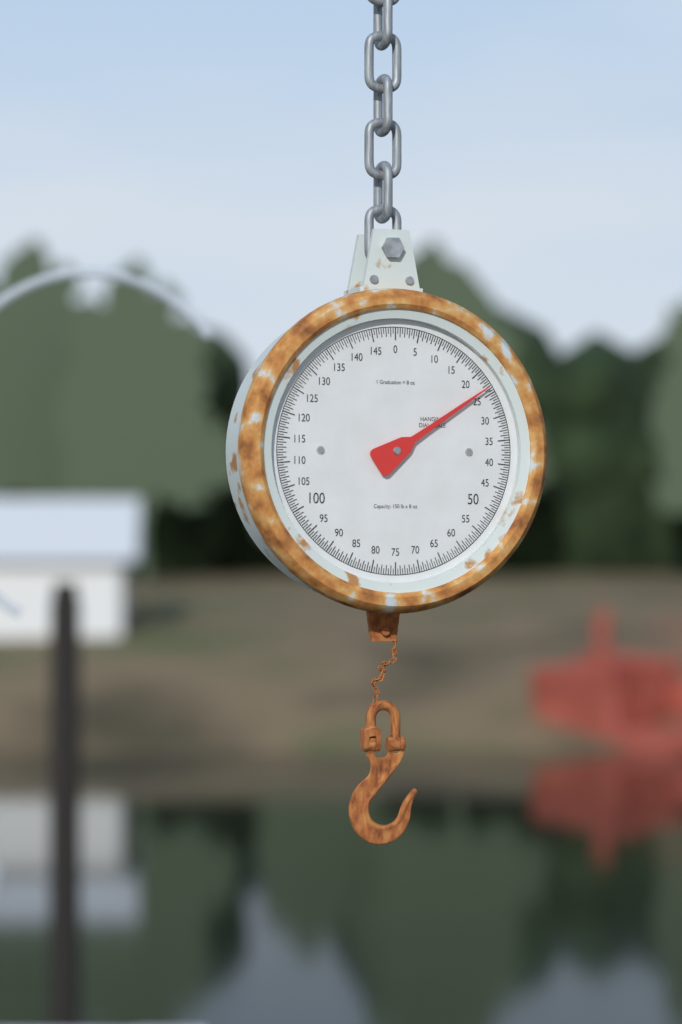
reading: 23.5 lb
